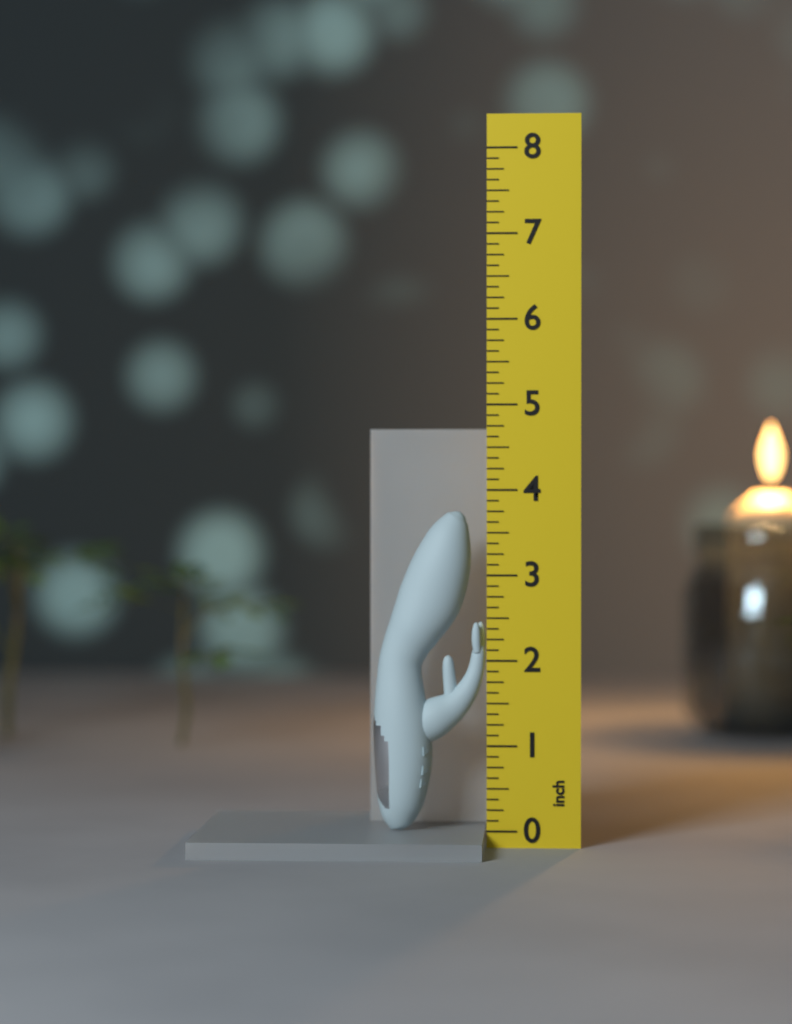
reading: 3.750 inch
